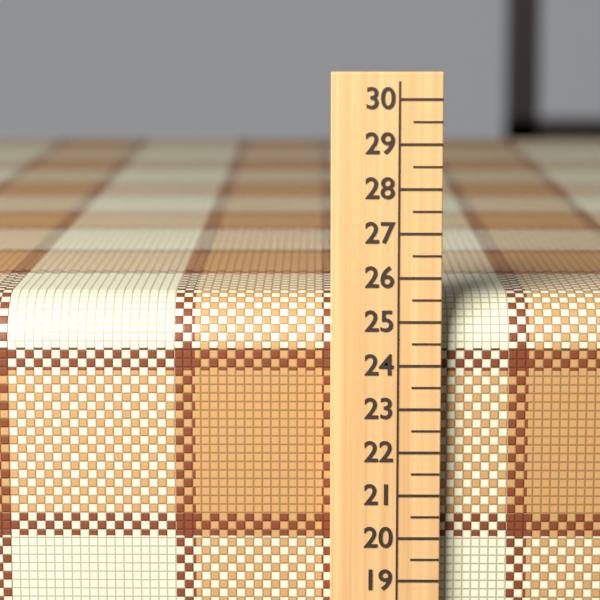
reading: 25.5 (no unit)
